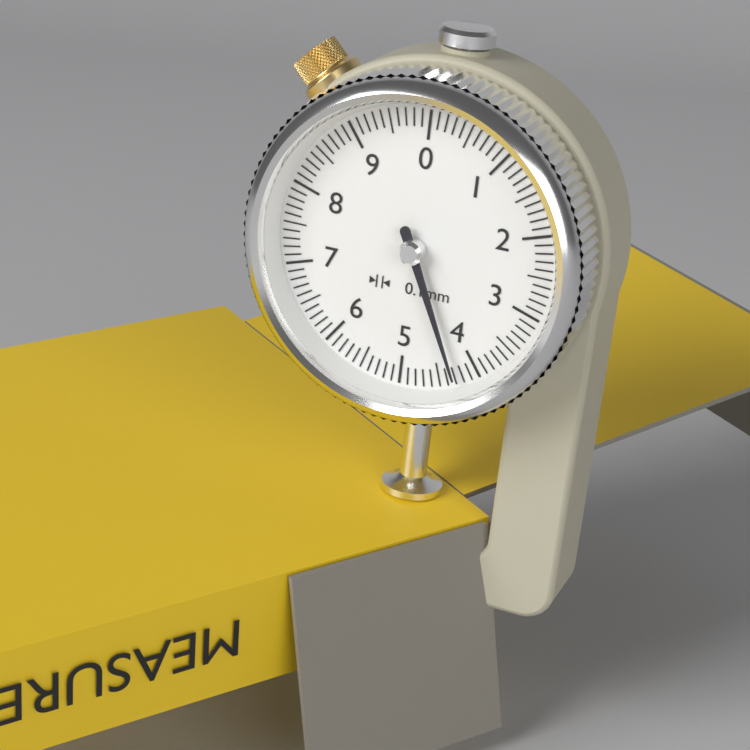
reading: 4.3 mm
